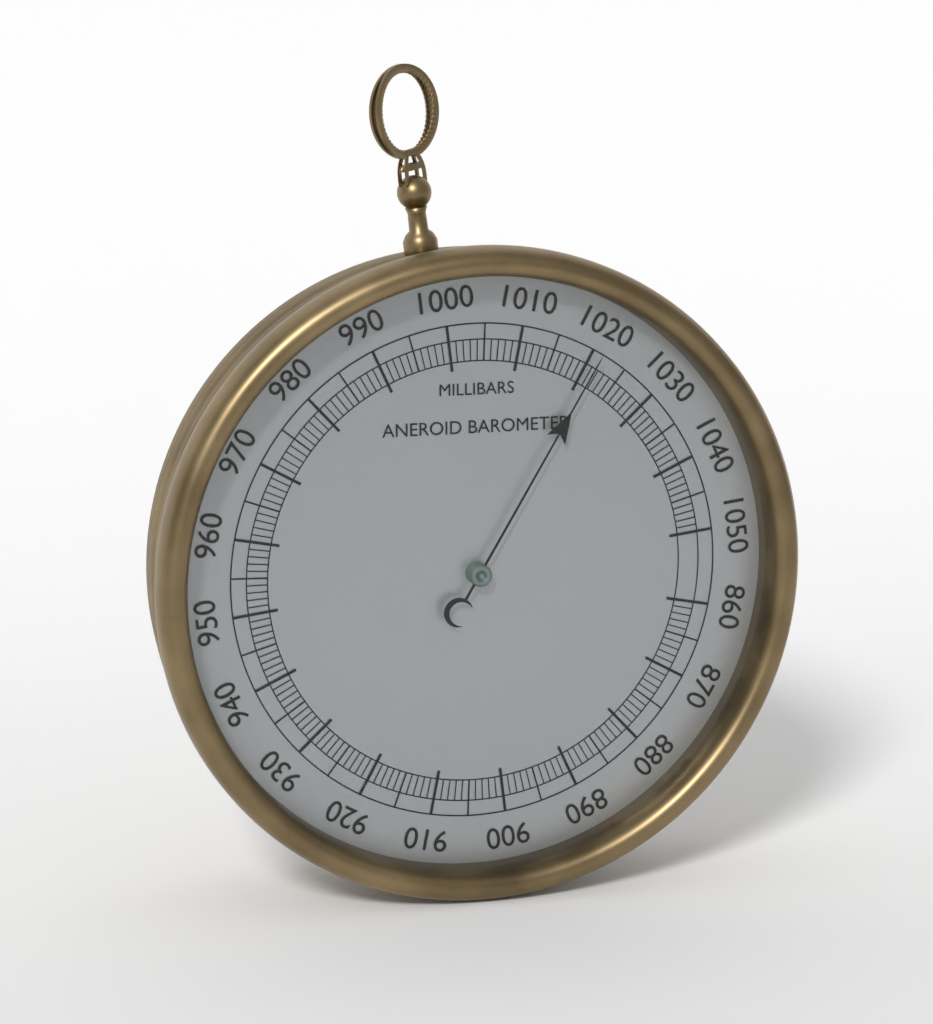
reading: 1021 mbar
